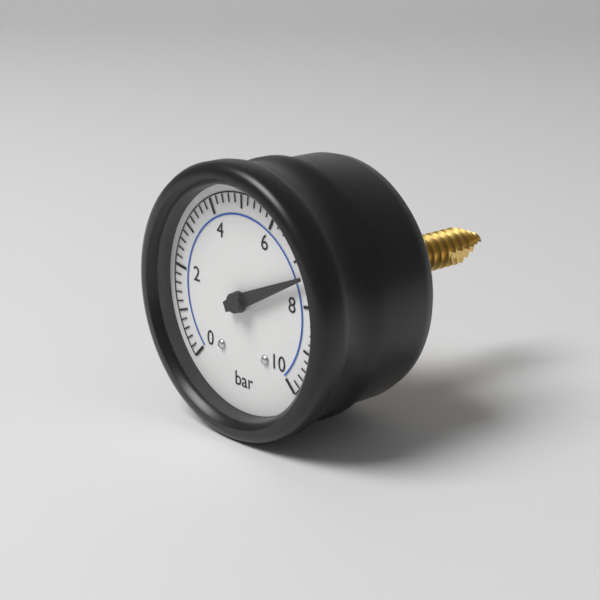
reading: 7.4 bar
